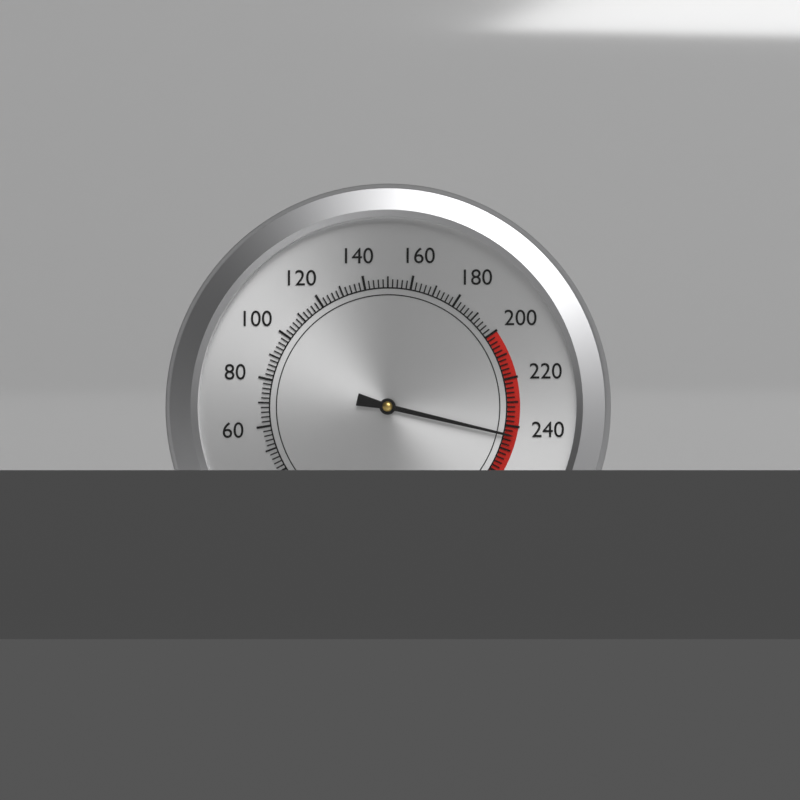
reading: 244 °C
